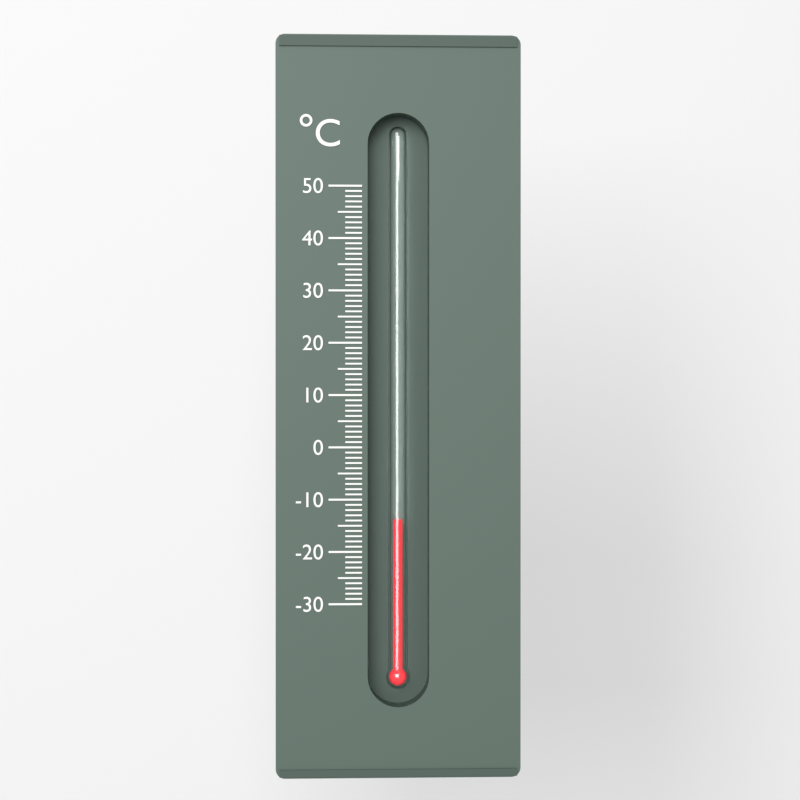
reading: -14 °C
